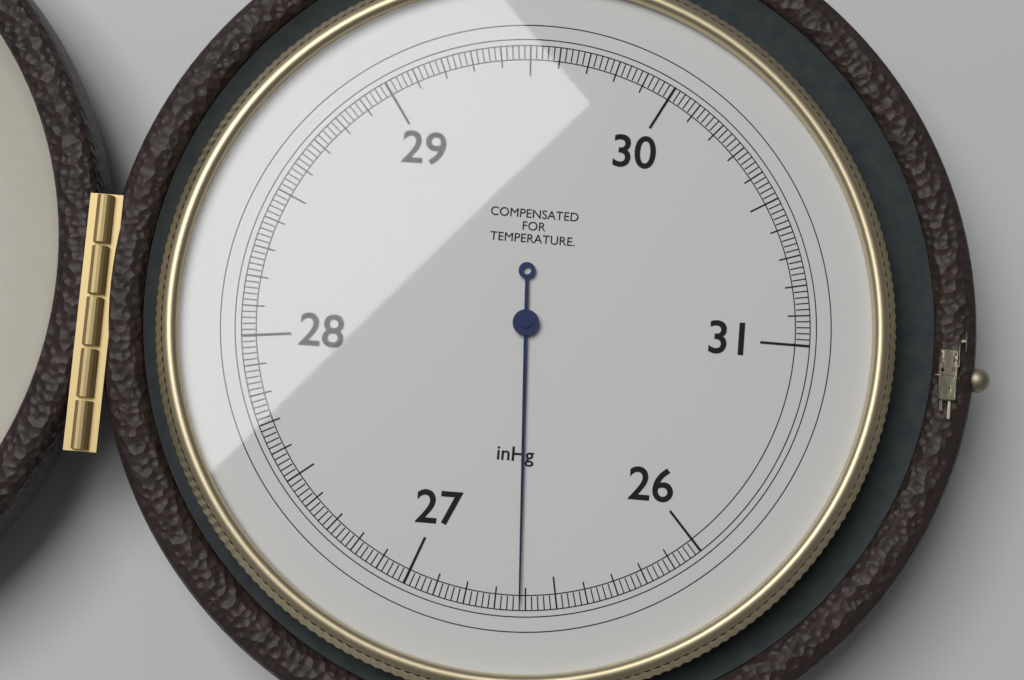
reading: 26.62 inHg
